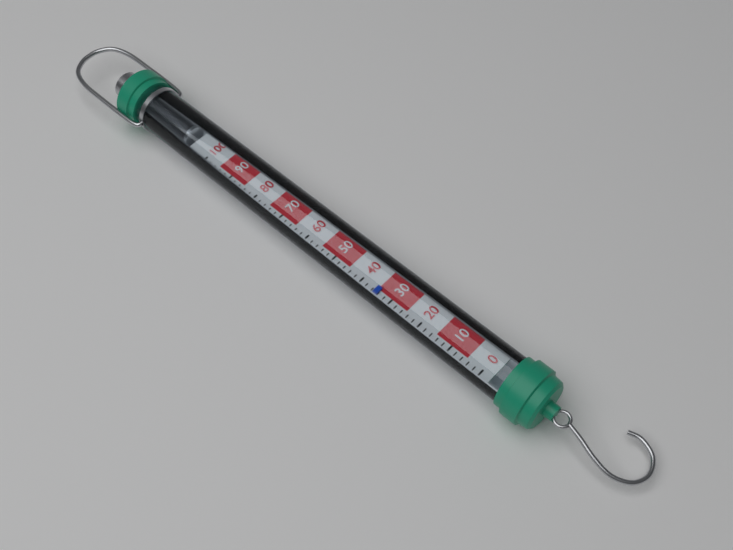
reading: 34 (no unit)
